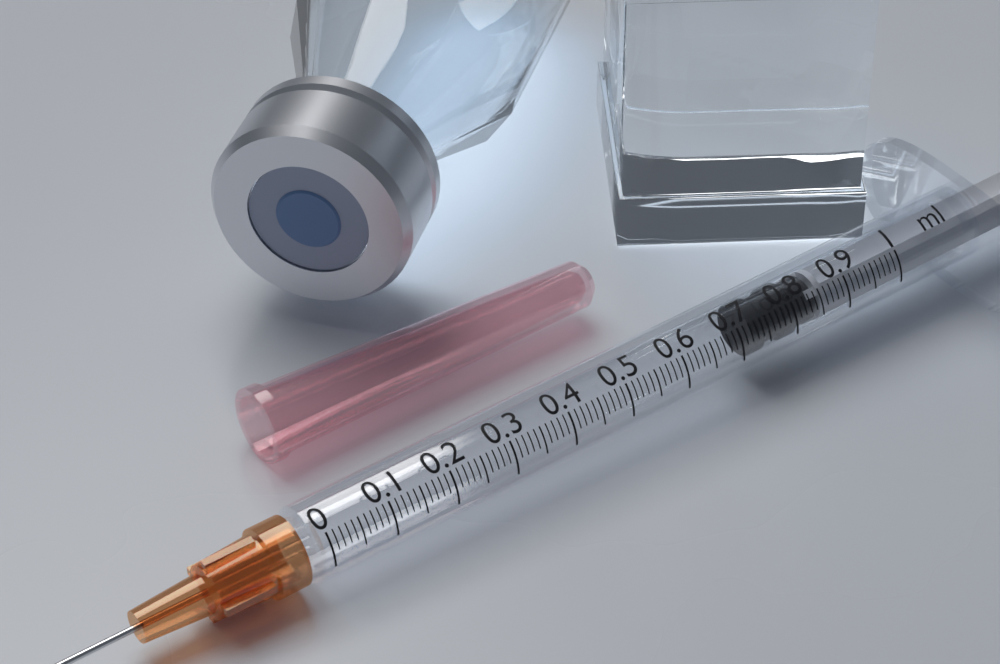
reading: 0.73 ml
